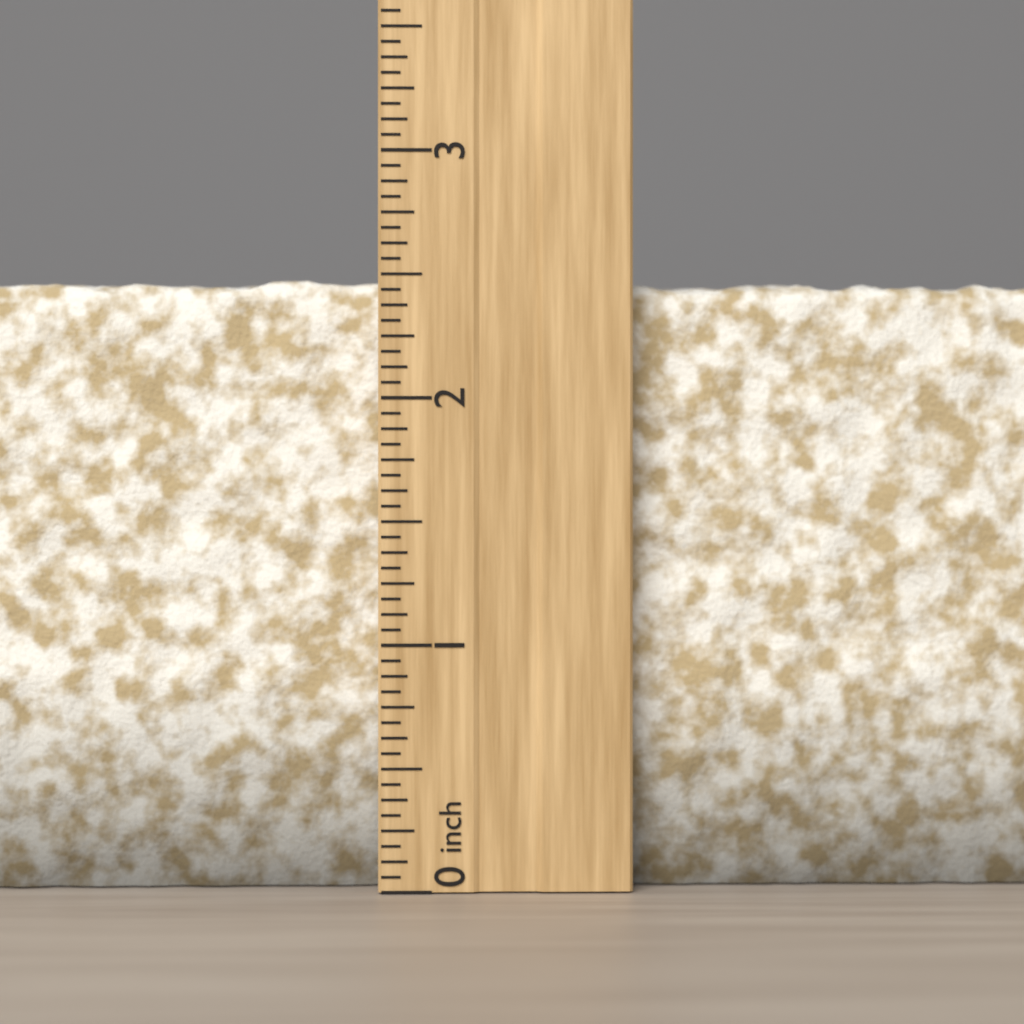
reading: 2.5000 inch
